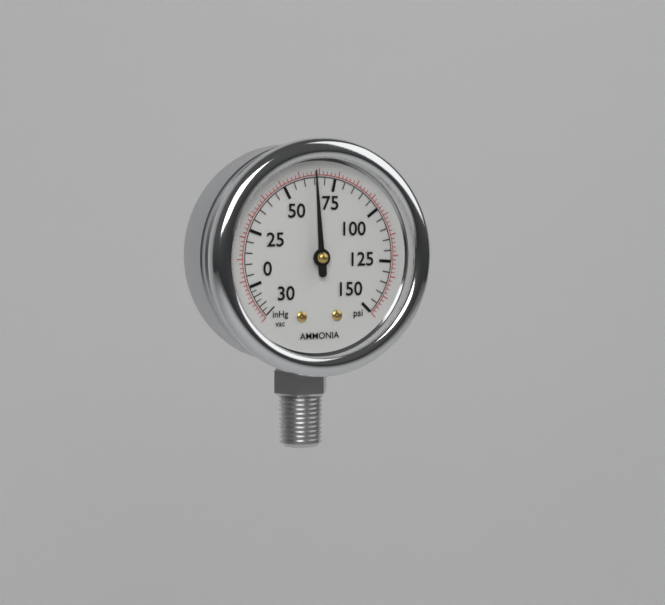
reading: 65 psi
